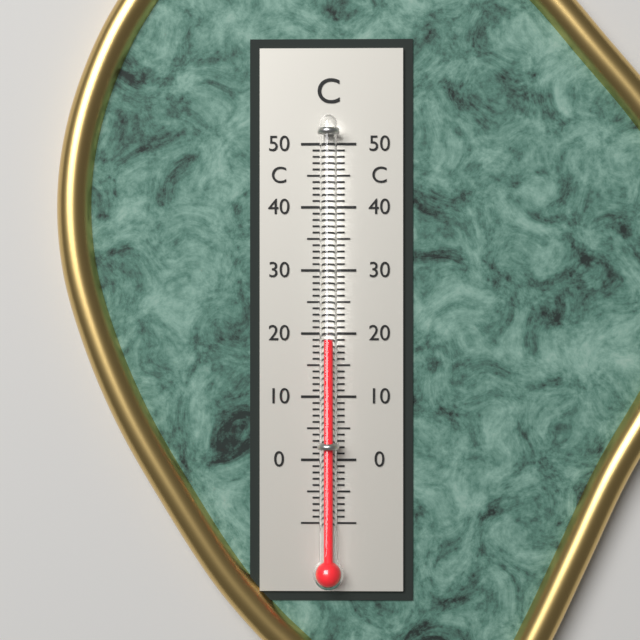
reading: 19 °C
